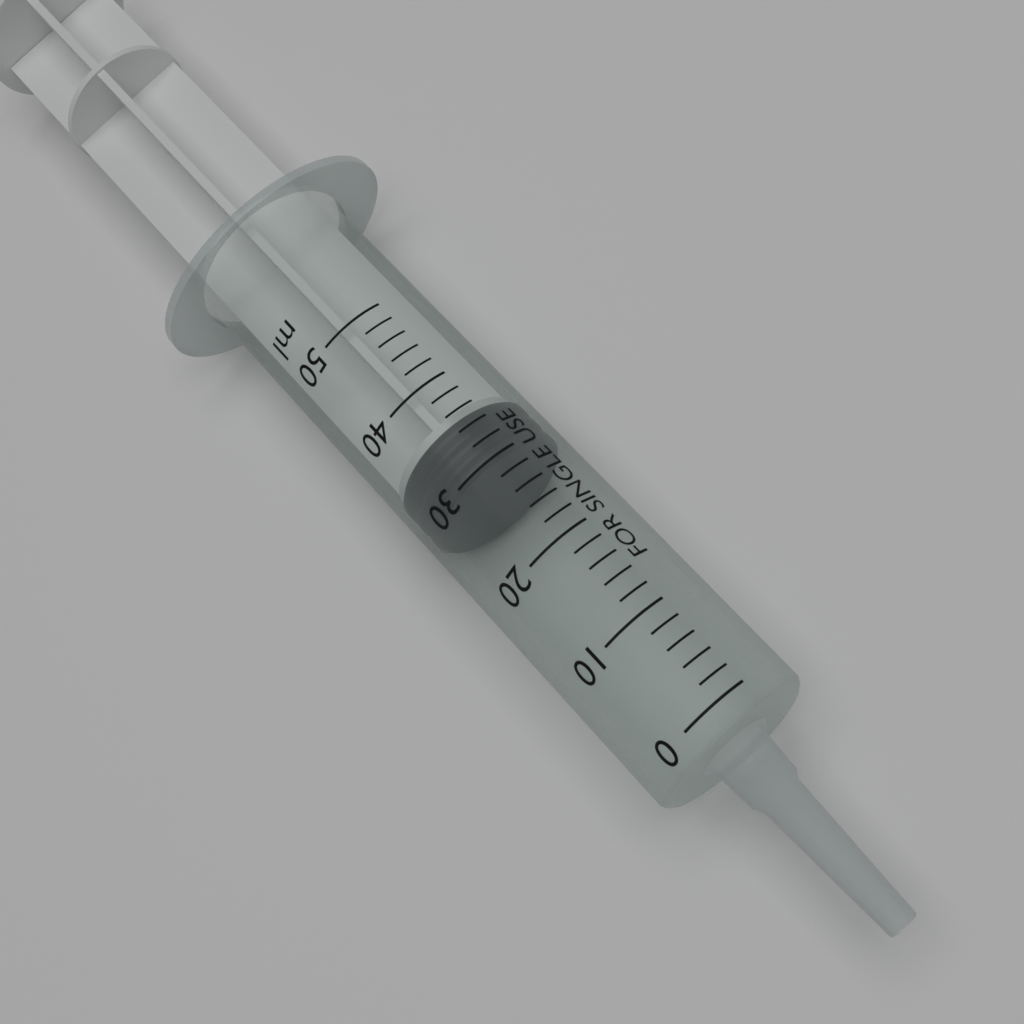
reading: 30 ml
